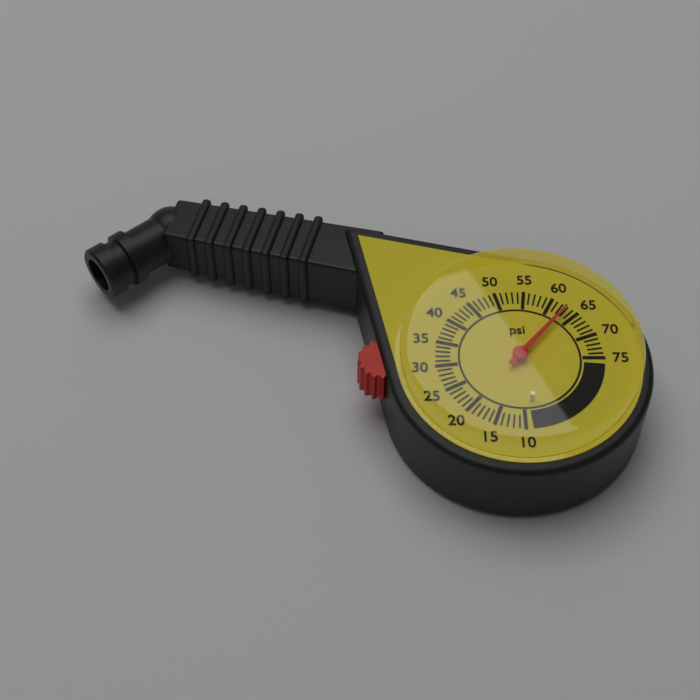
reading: 63 psi
